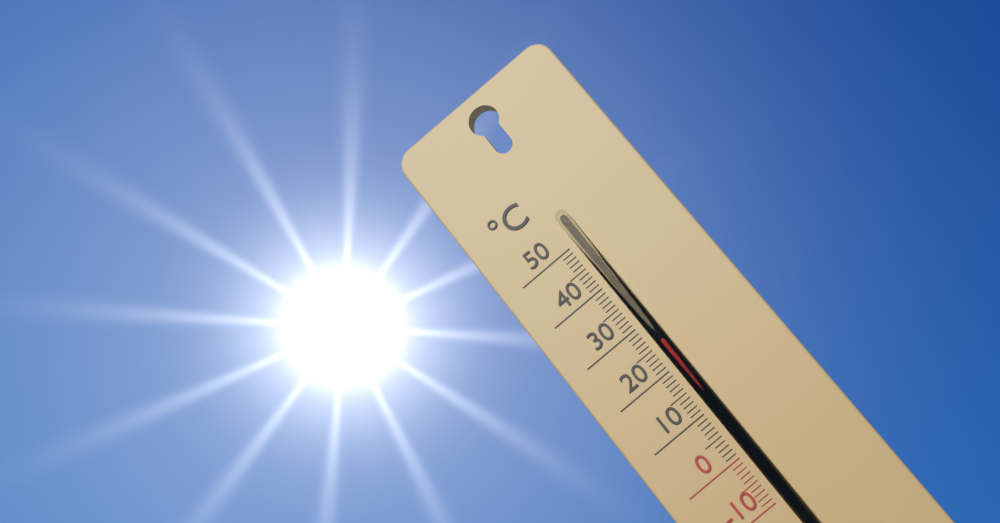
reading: 25 °C
